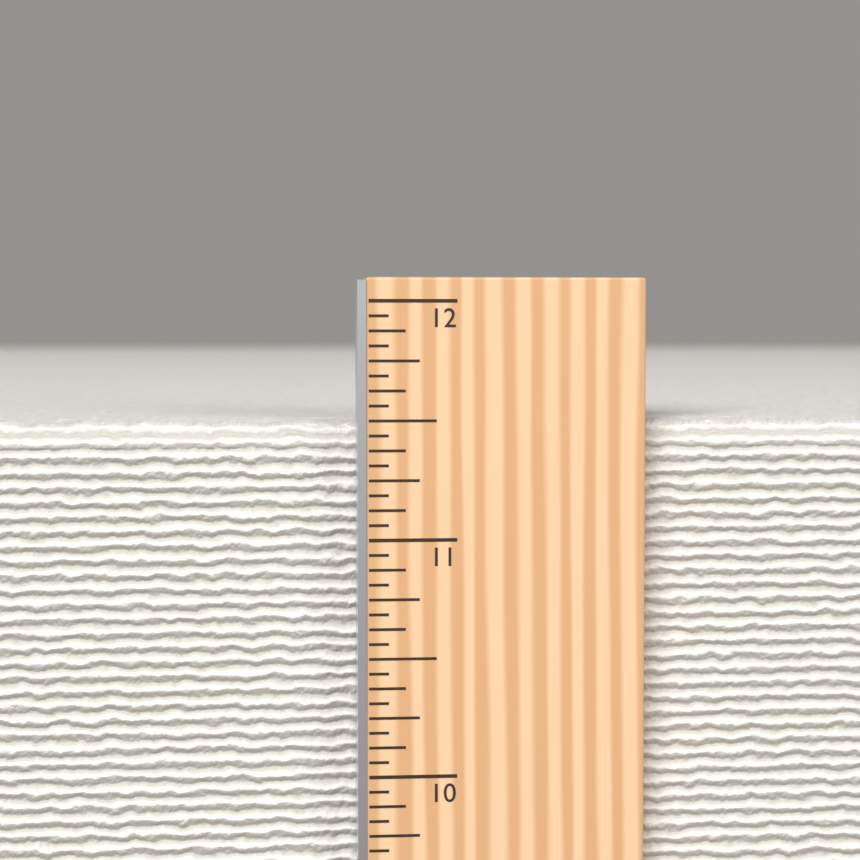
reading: 11.5000 in
